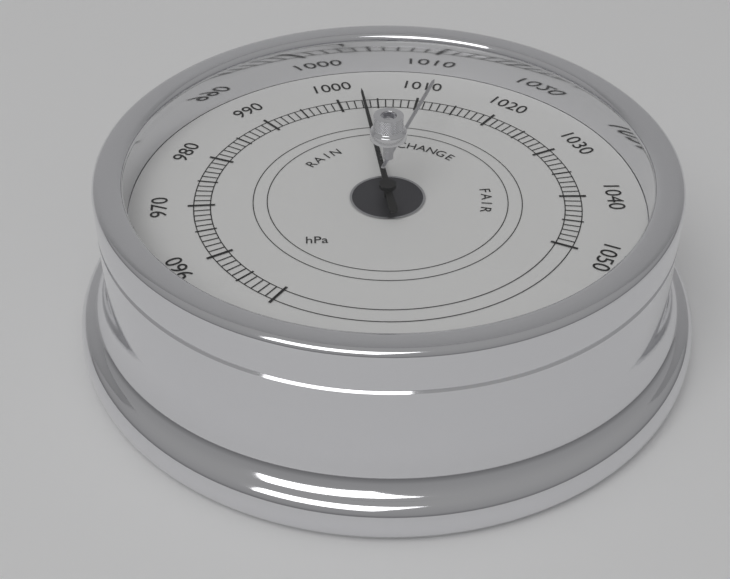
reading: 1003 hPa
